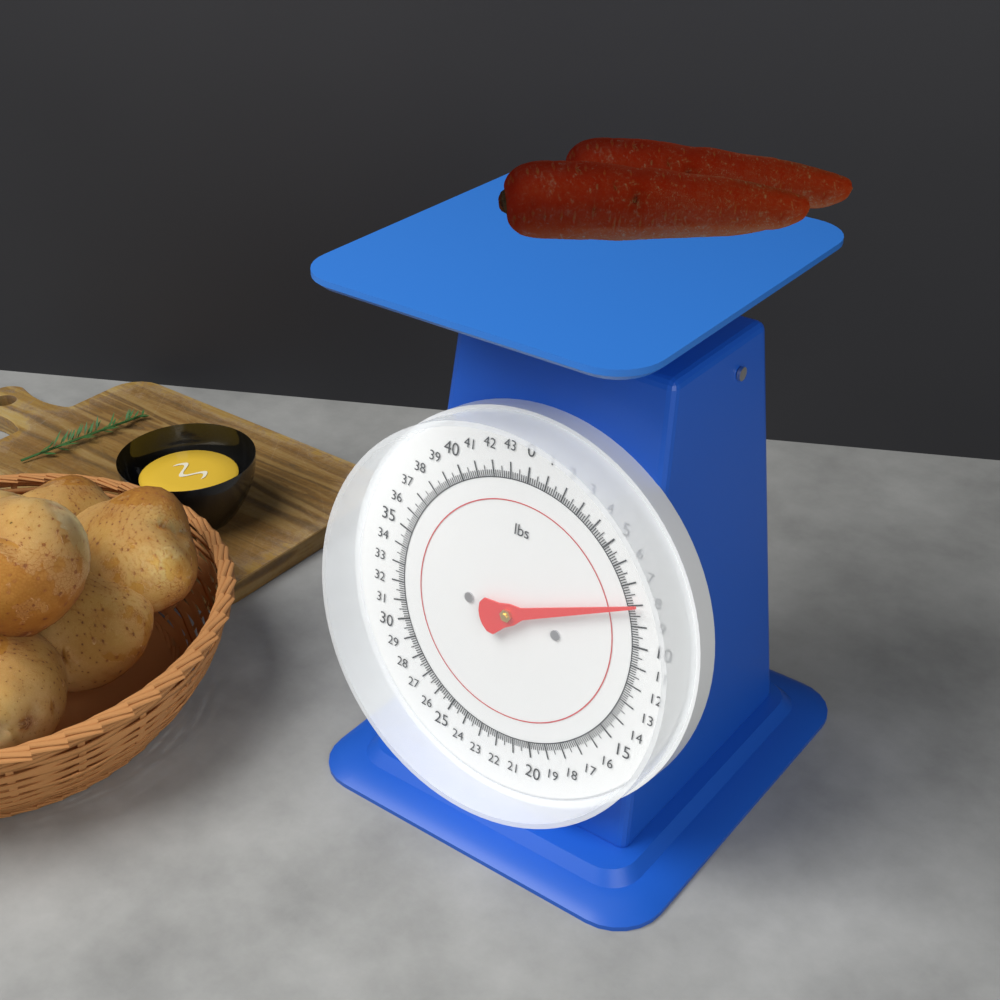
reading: 8.000 lbs
